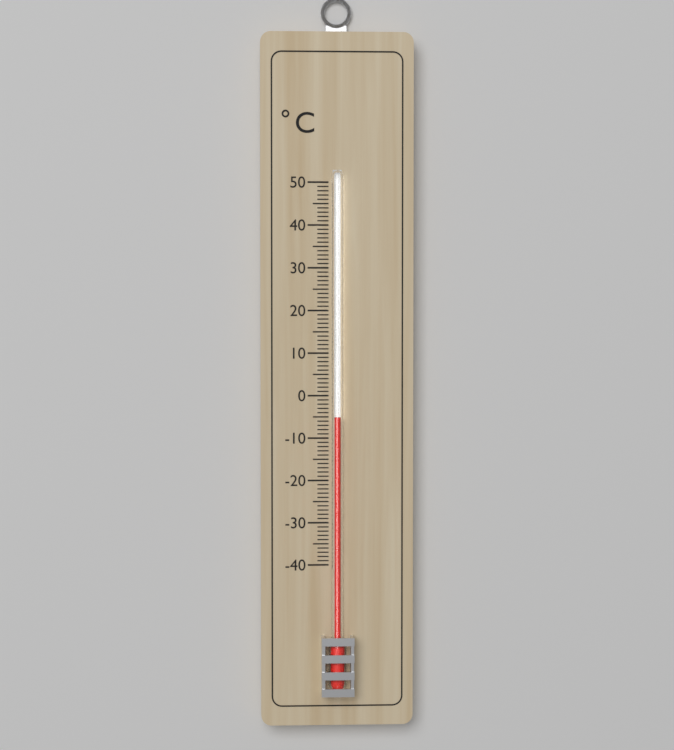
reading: -5 °C
